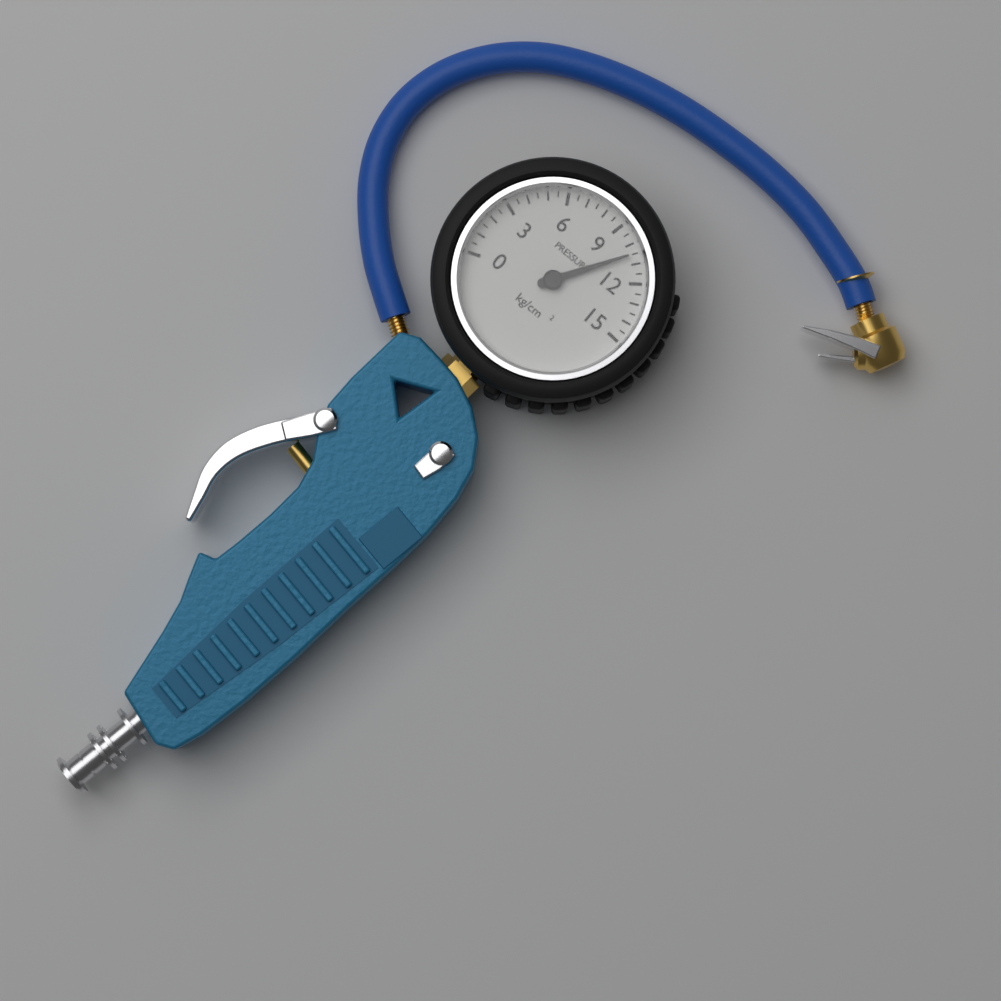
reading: 10.5 kg/cm²
